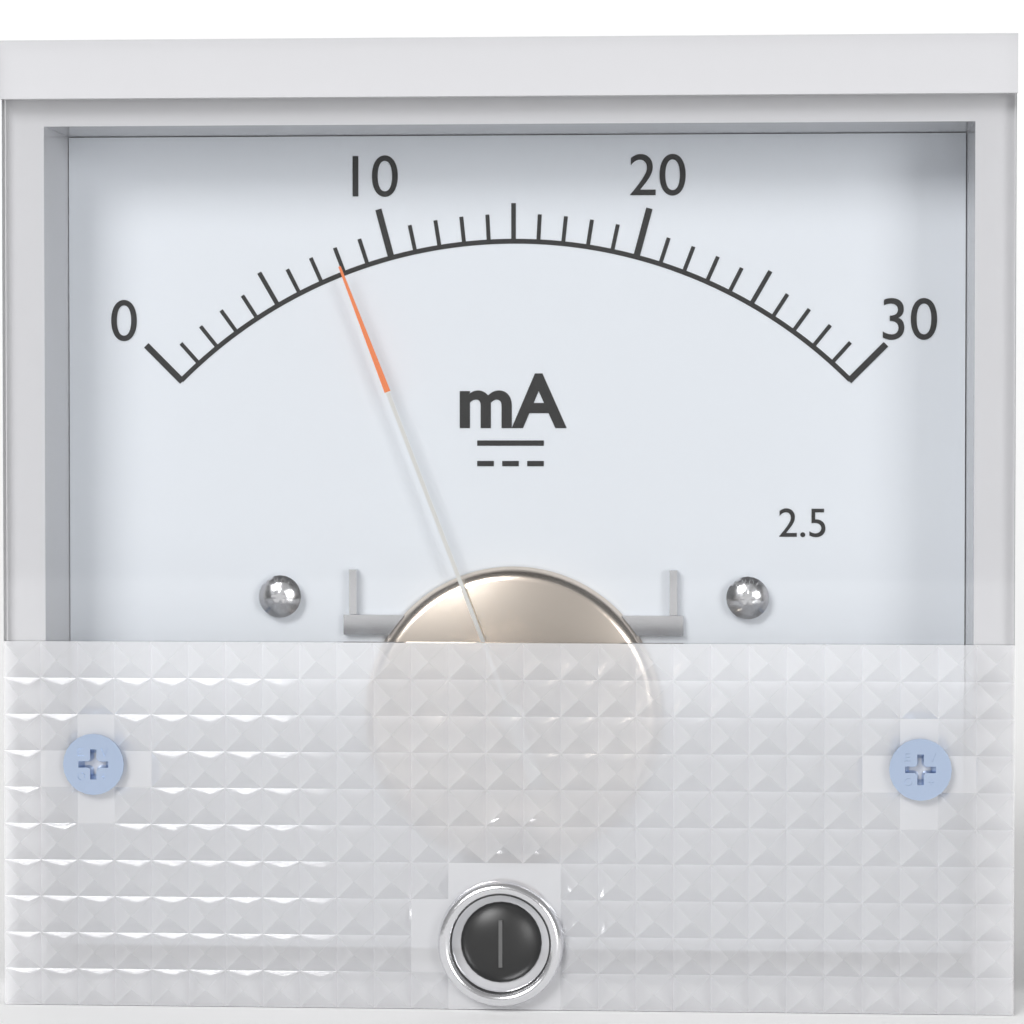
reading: 8 mA
